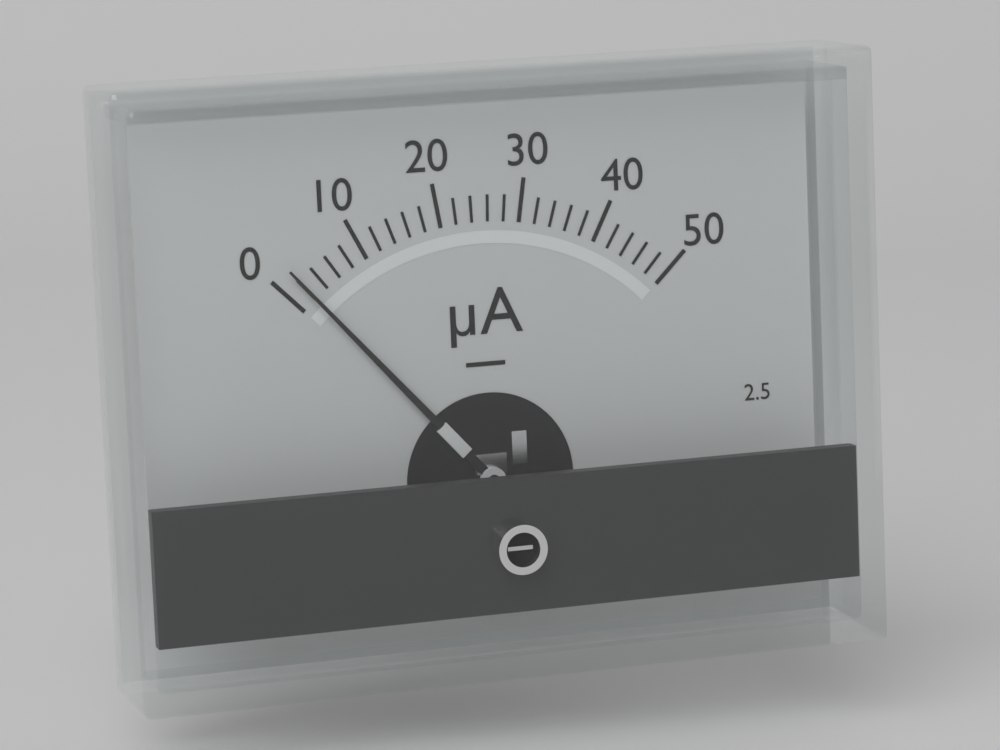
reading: 2 µA
